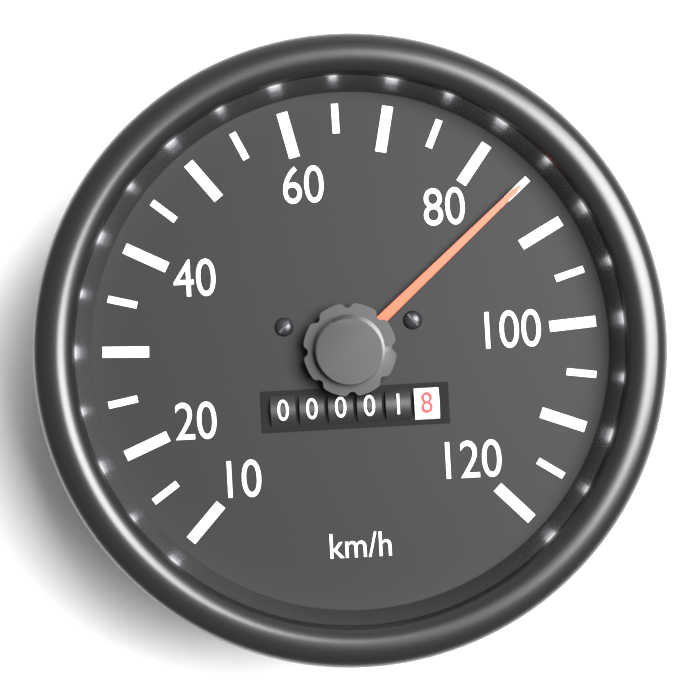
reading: 85 km/h
